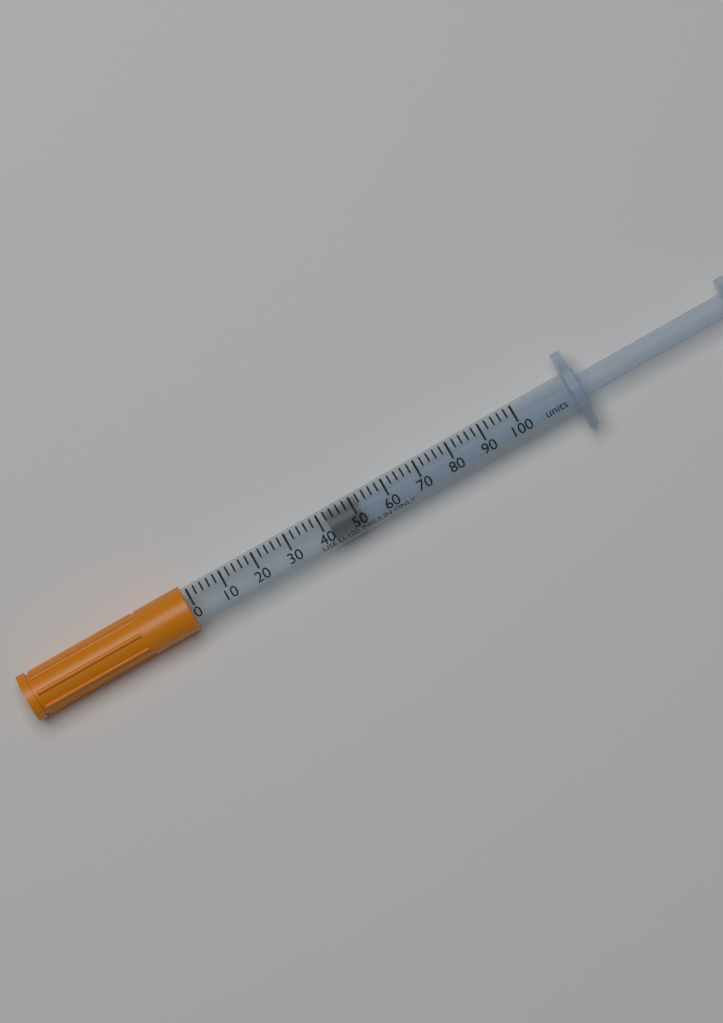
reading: 42 units
